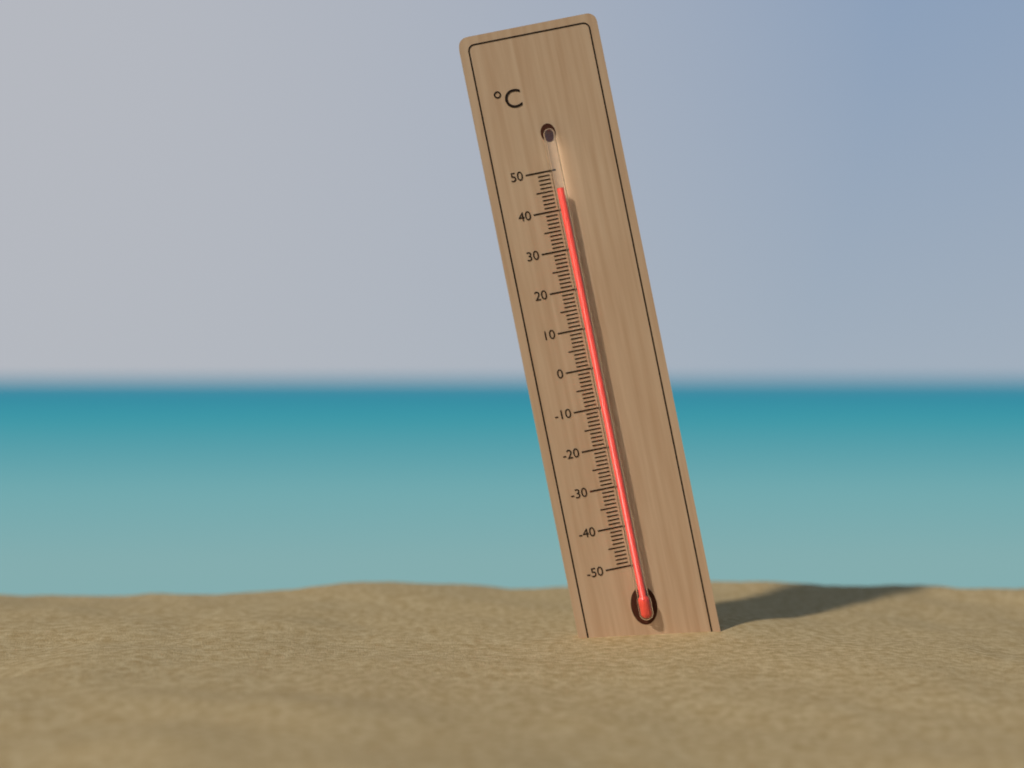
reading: 45 °C
